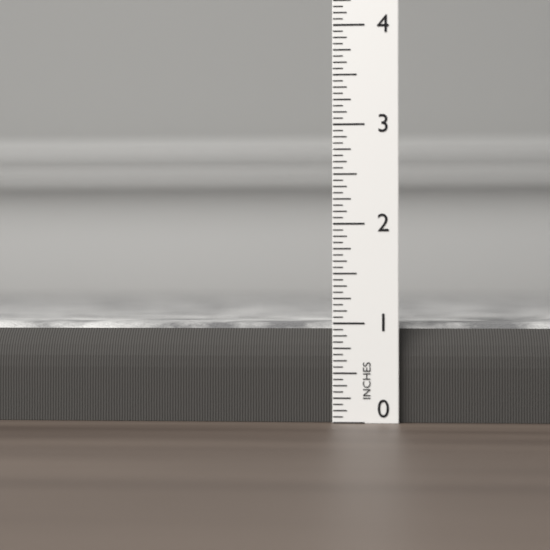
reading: 1.0000 in
